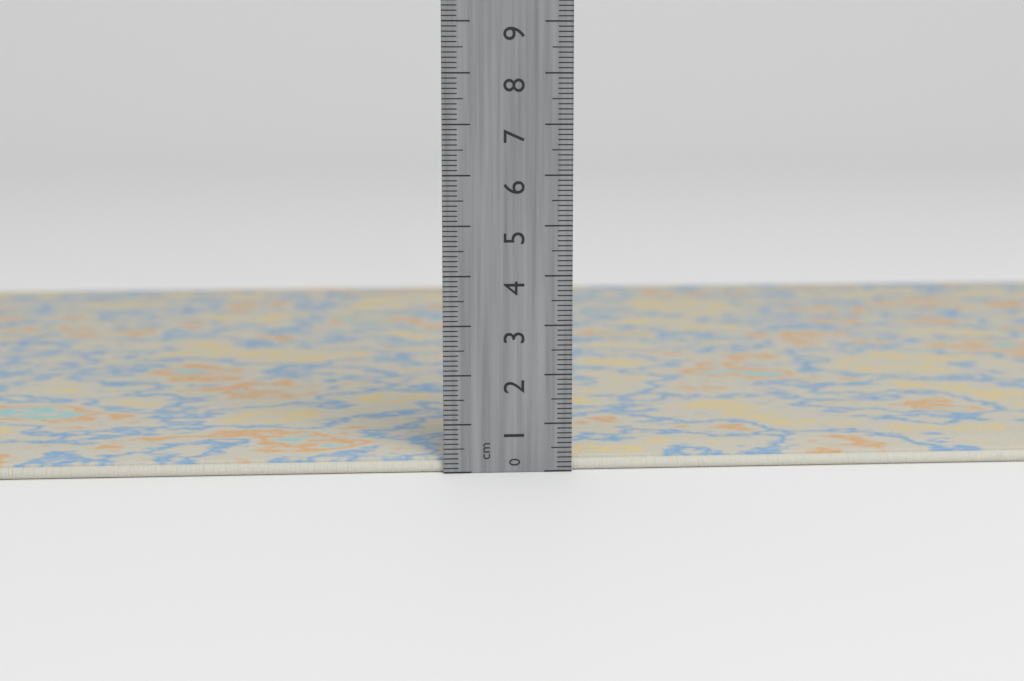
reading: 0.4 cm
